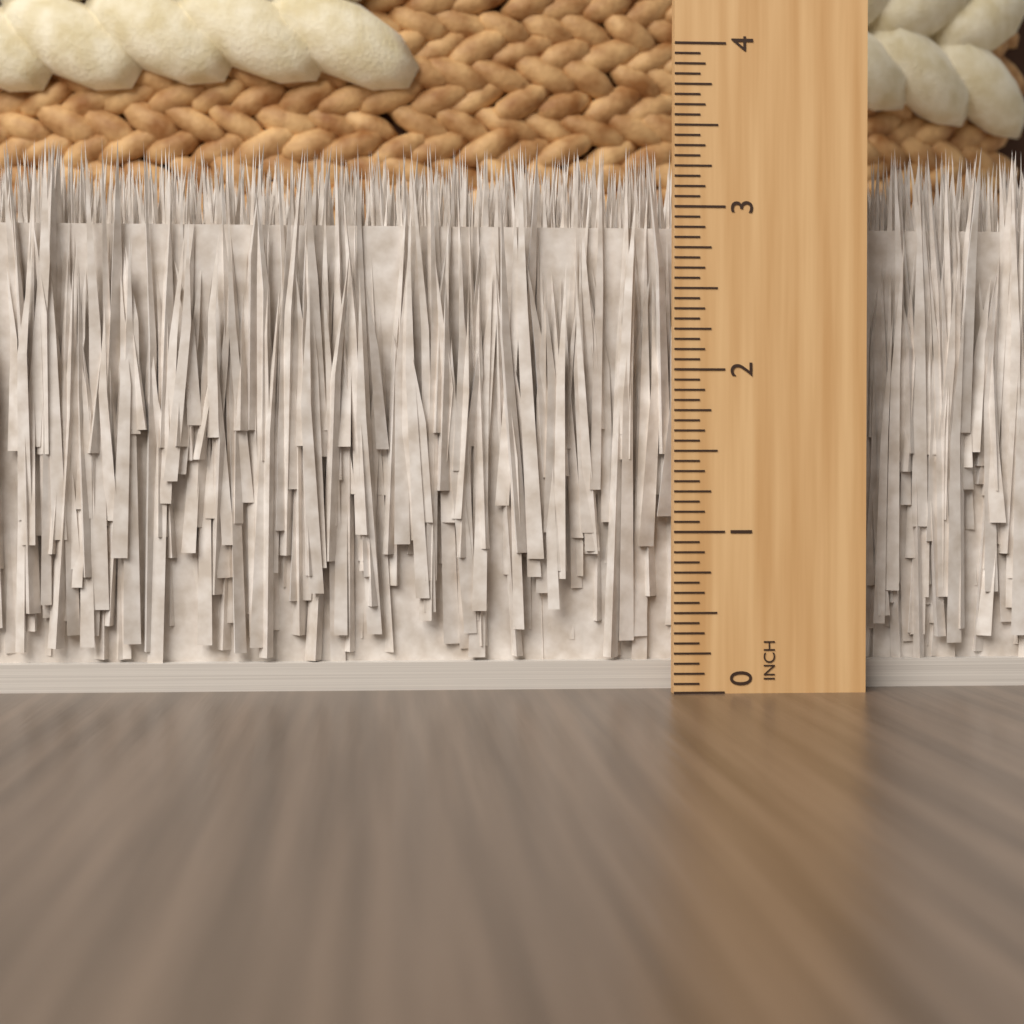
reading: 3.4375 in
